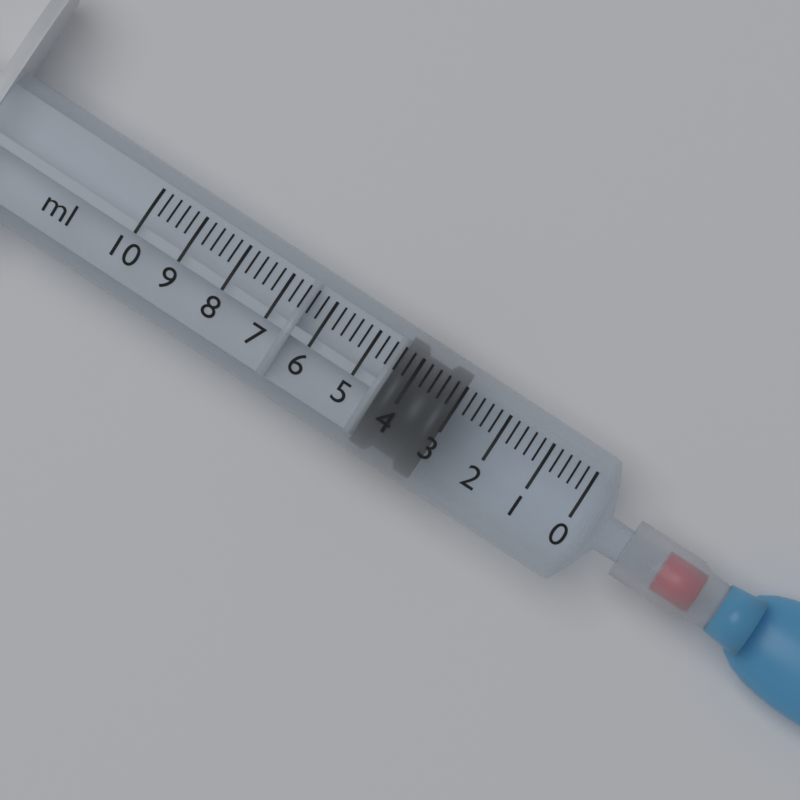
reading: 3.0 ml
